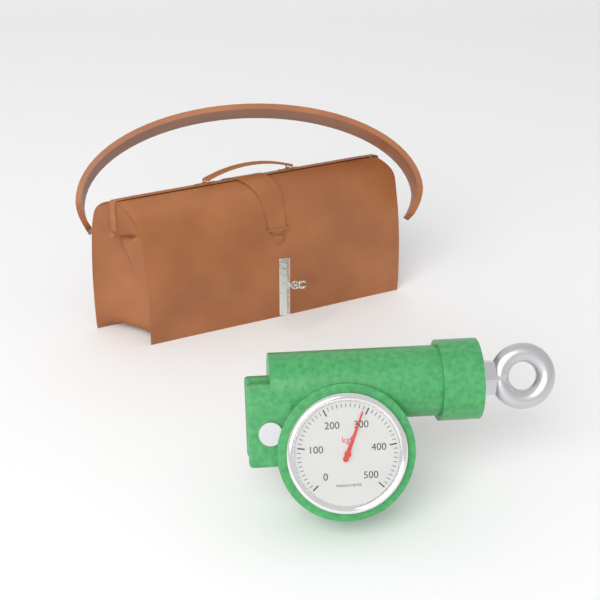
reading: 290 kgf
